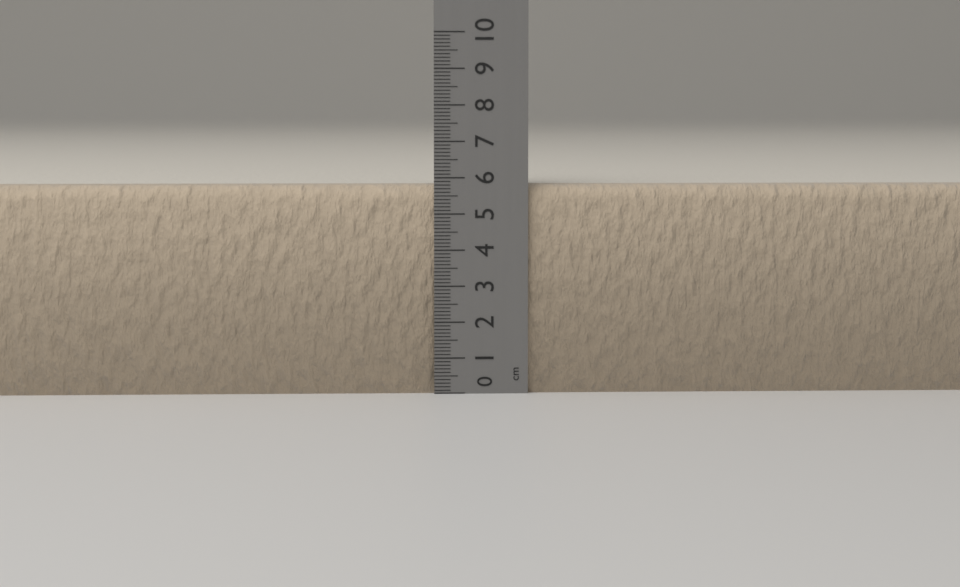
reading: 5.8 cm
